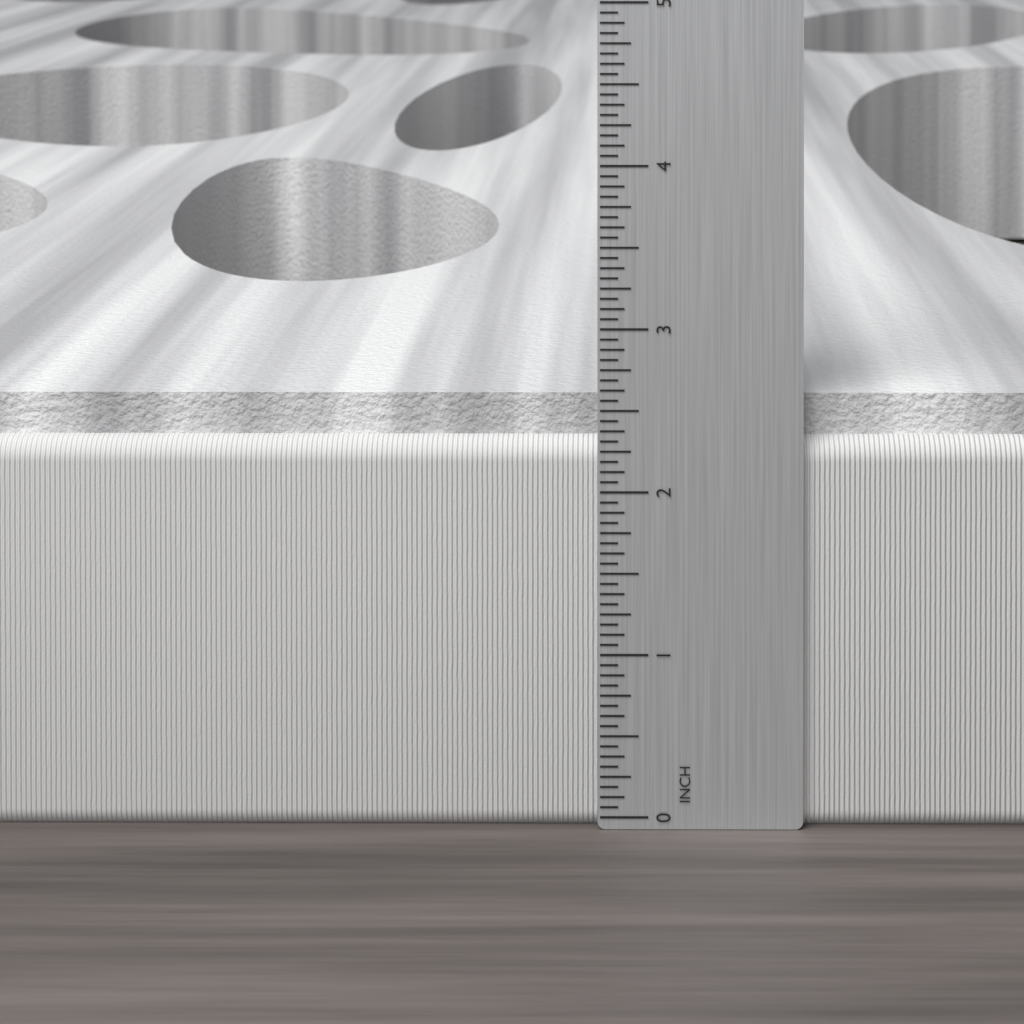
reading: 2.5625 in
